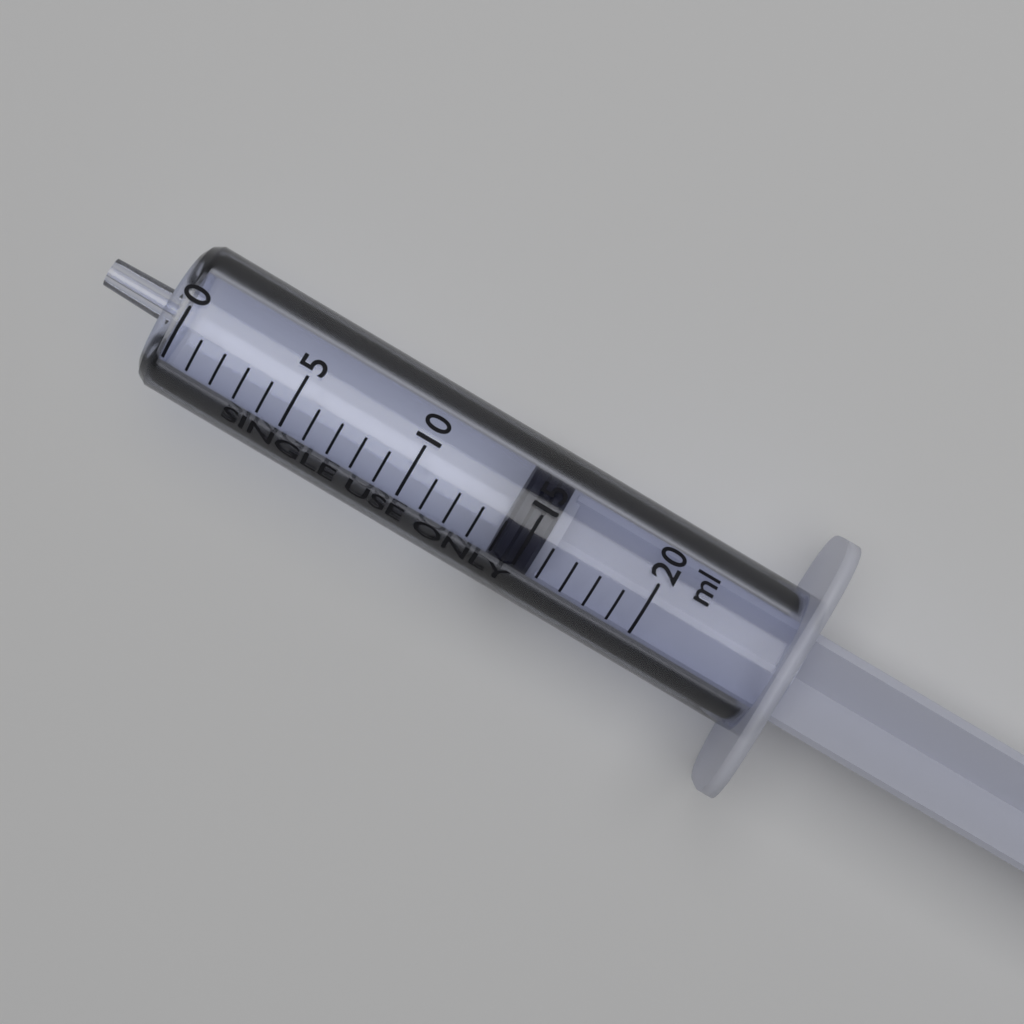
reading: 14 ml
